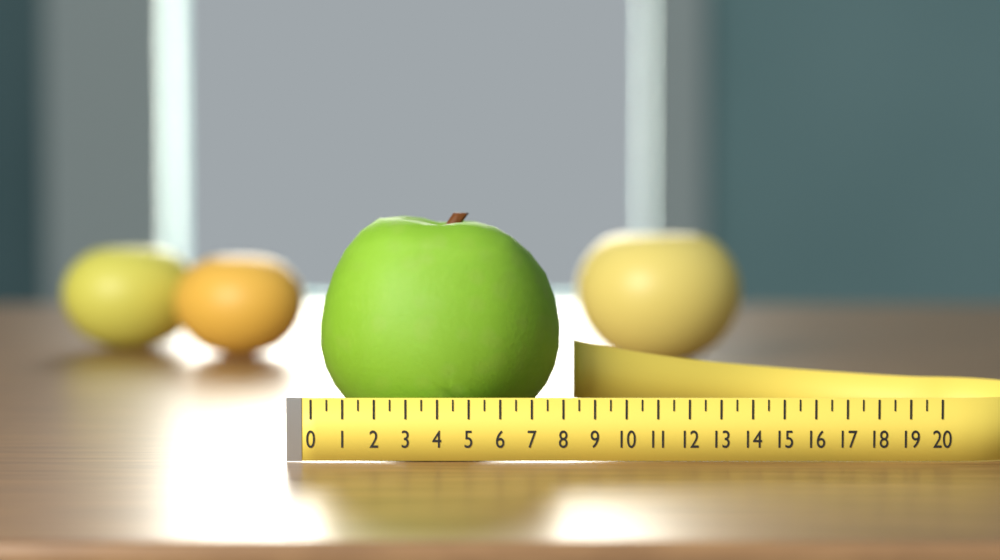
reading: 8.0 (no unit)
